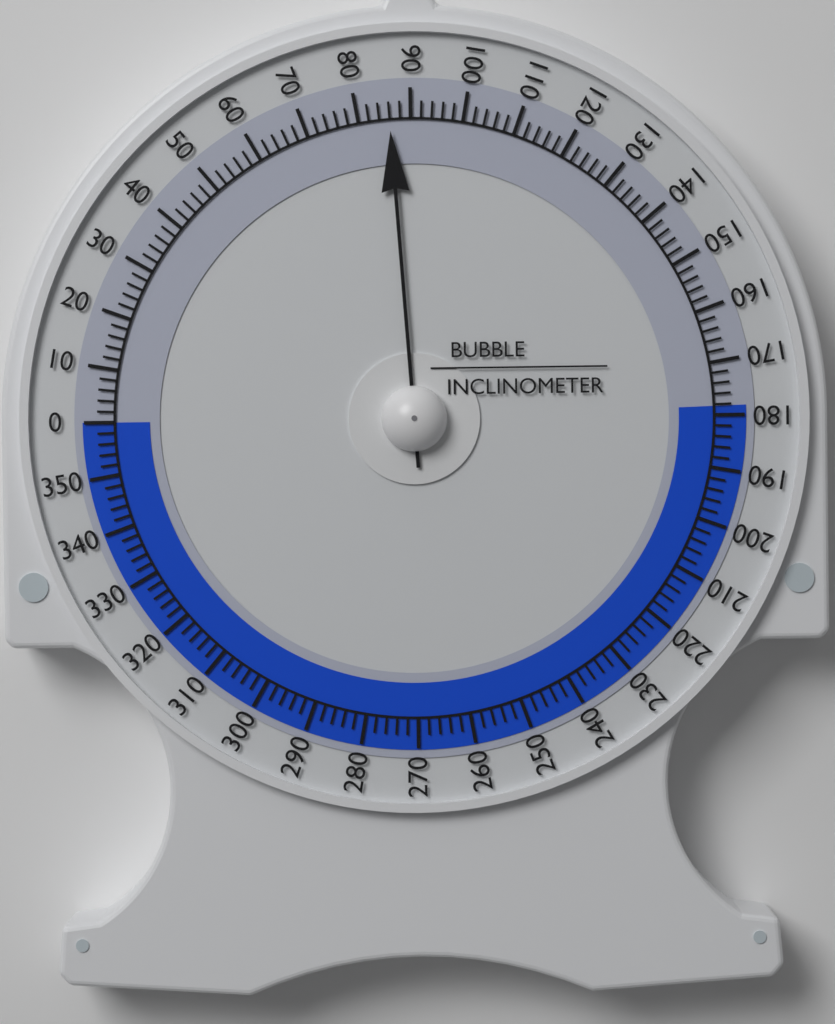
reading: 86 (no unit)
